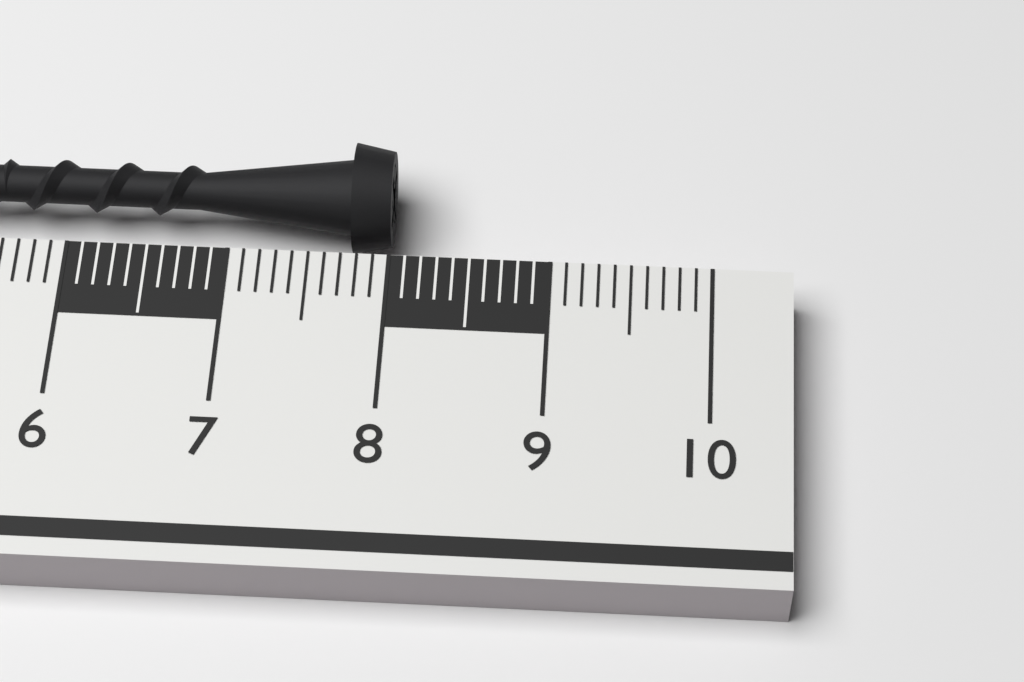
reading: 8.0 cm
